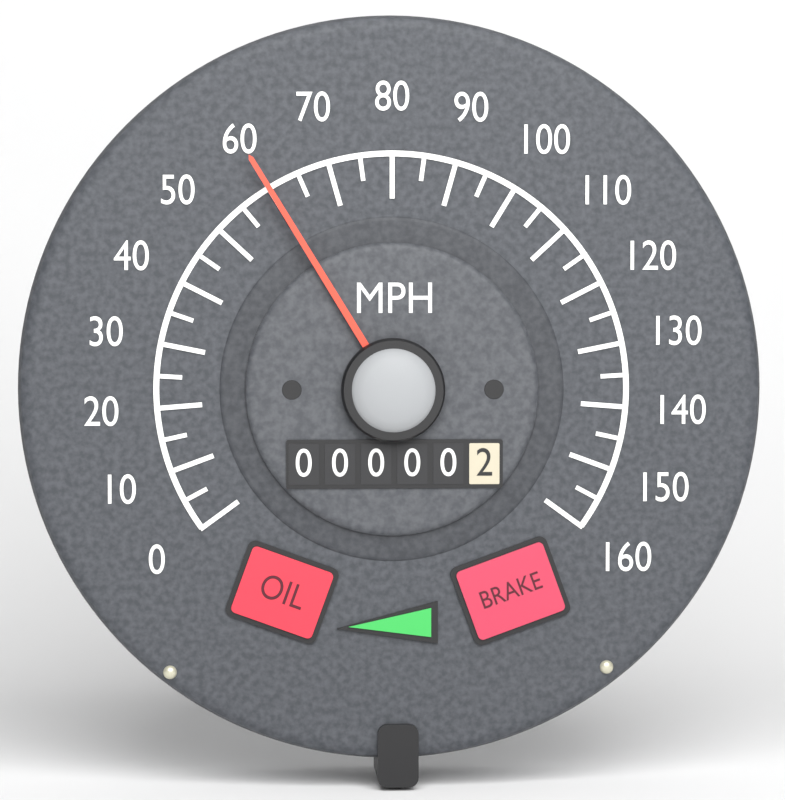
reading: 60 MPH
